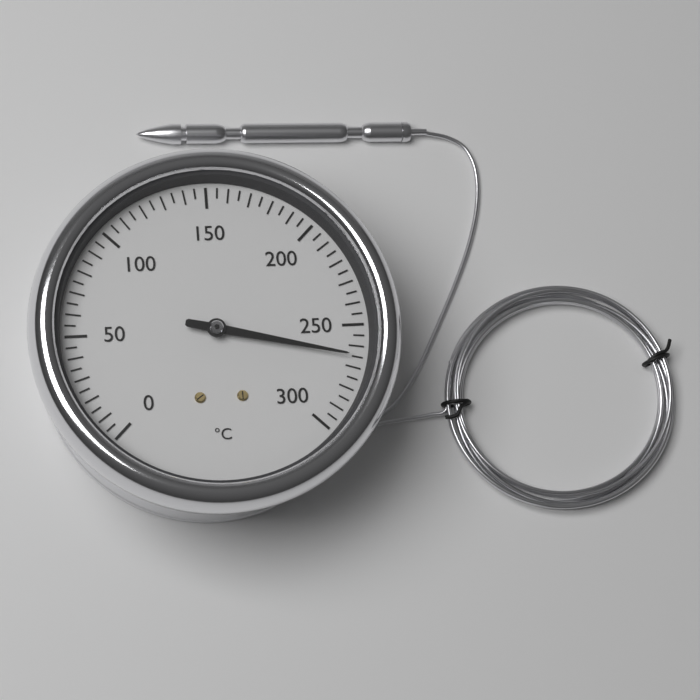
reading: 265 °C
